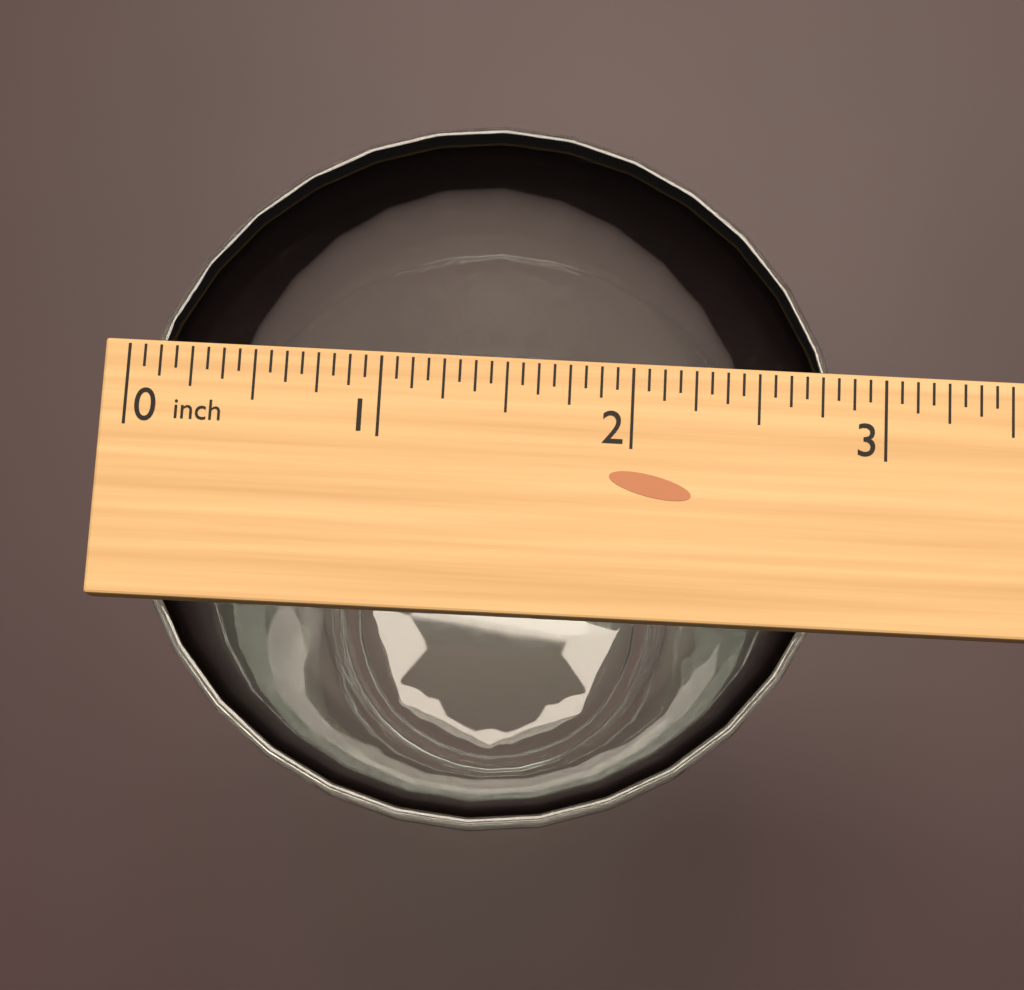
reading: 2.8750 inch
